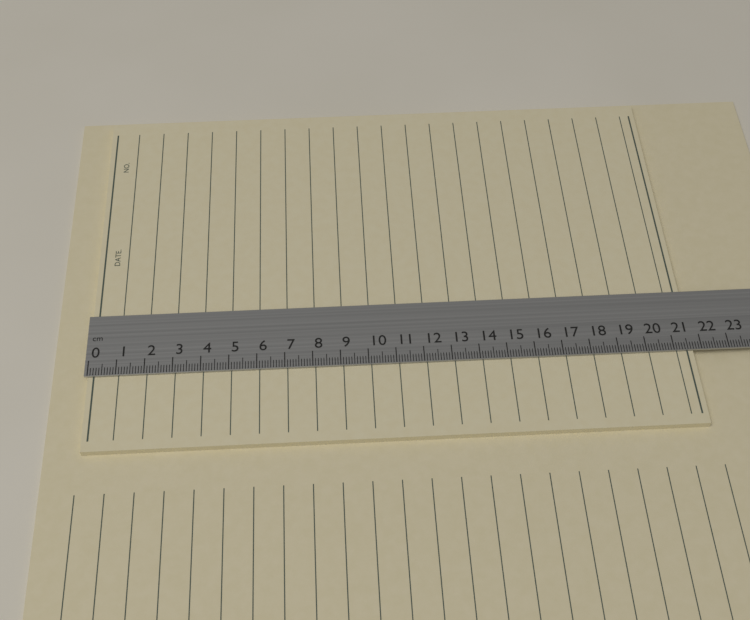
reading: 21.7 cm
